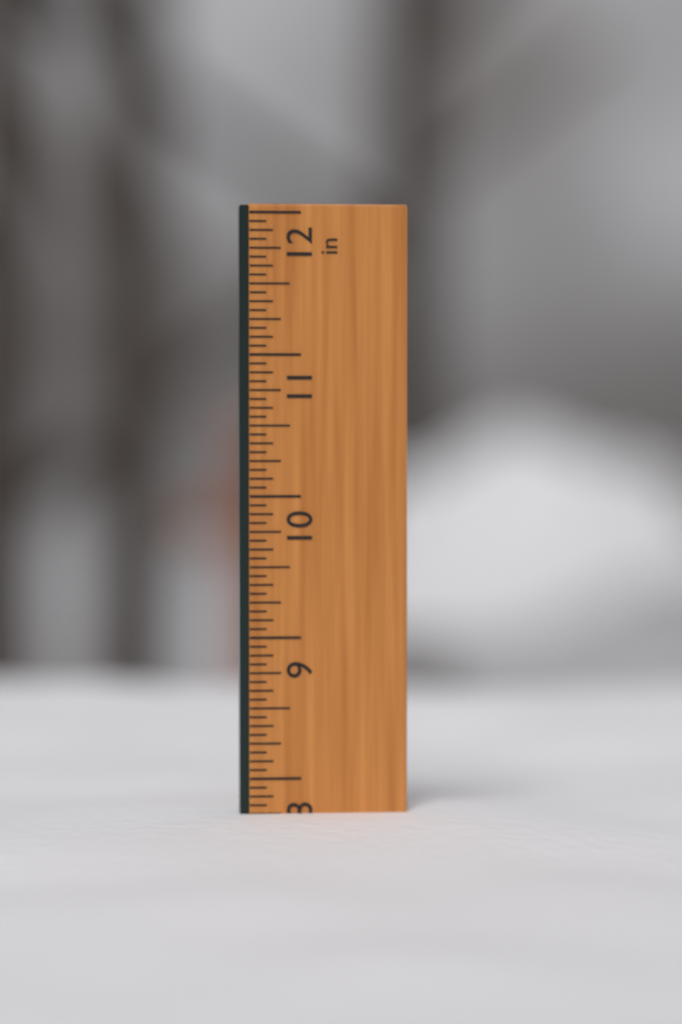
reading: 7.7500 in
